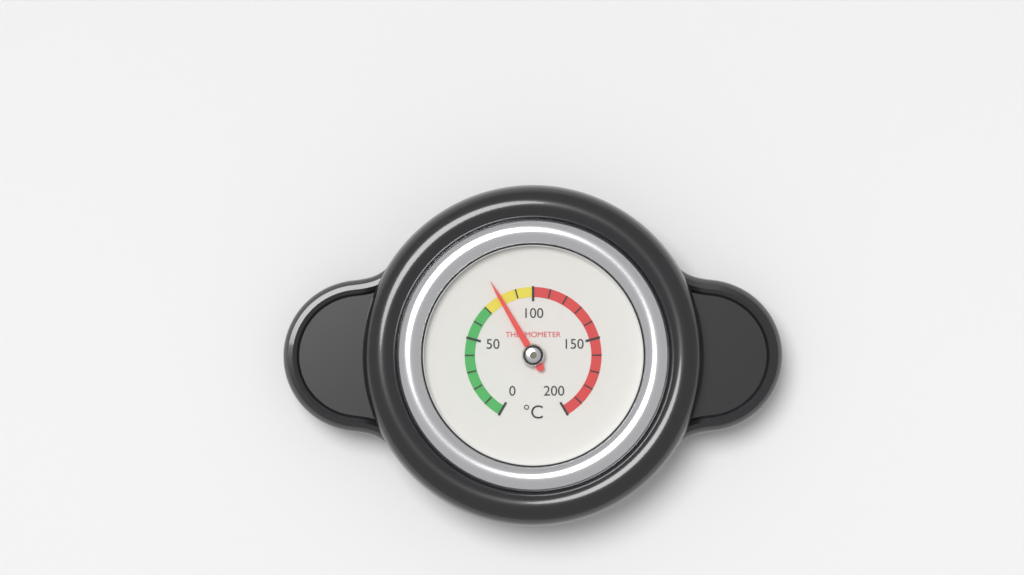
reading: 80 °C
